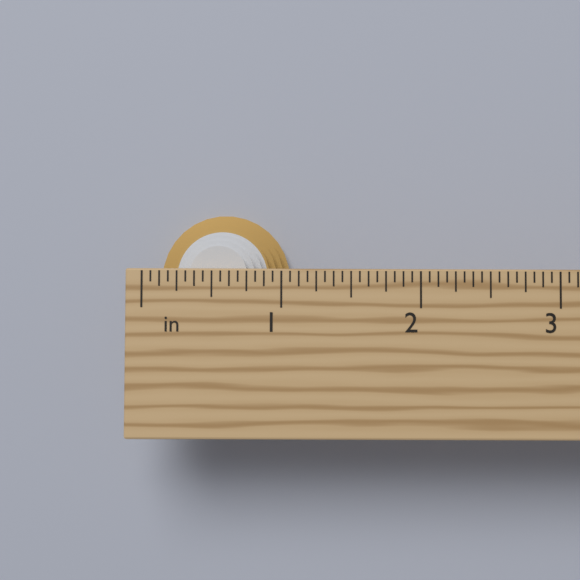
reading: 1.0625 in
